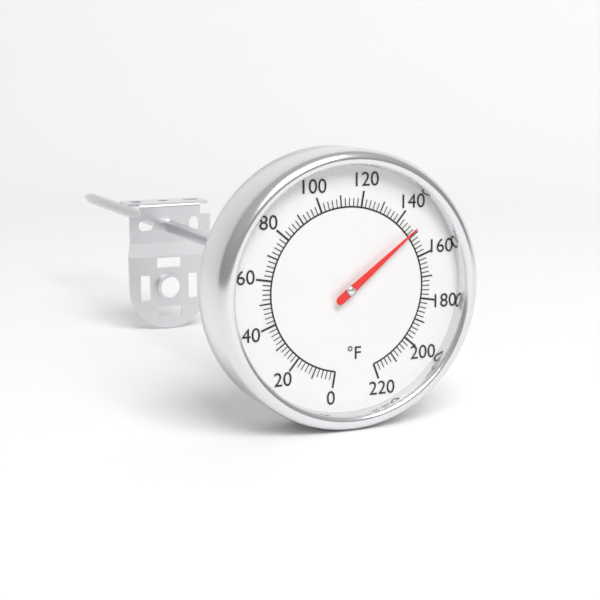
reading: 148 °F
